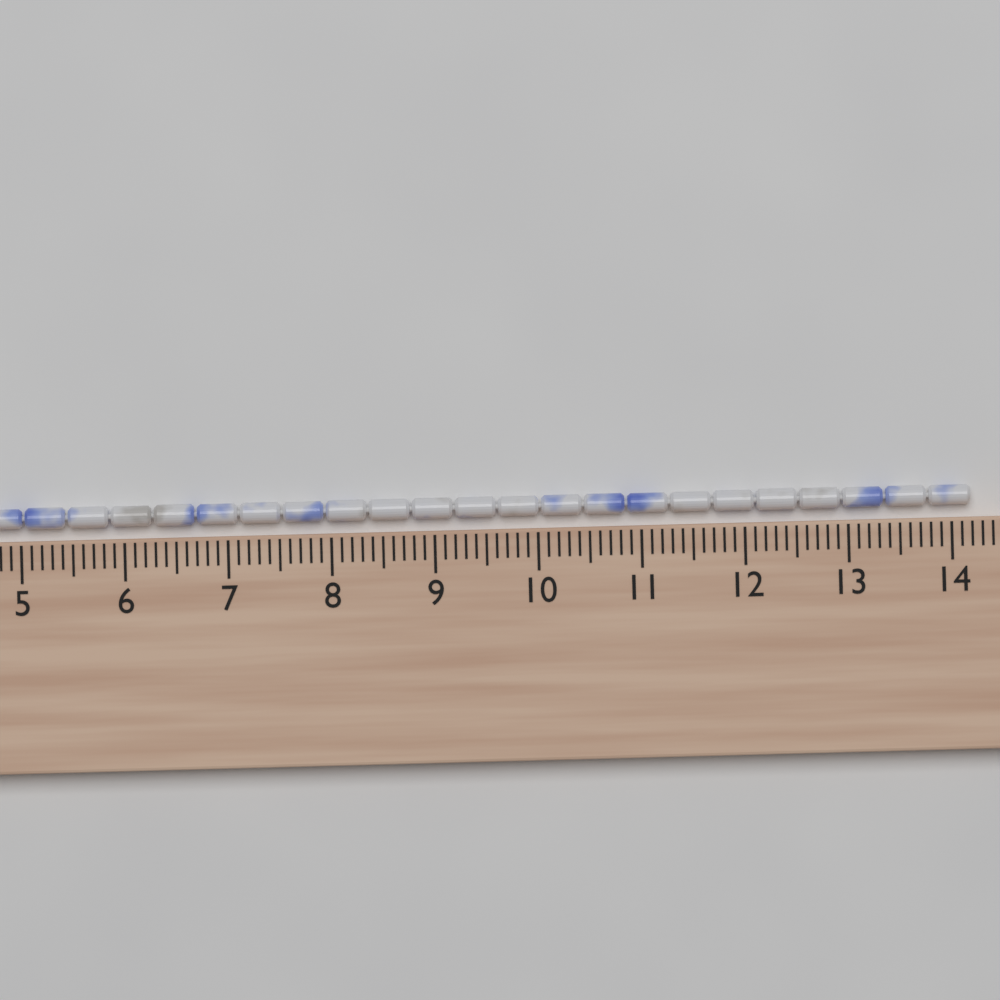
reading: 14.2 cm
